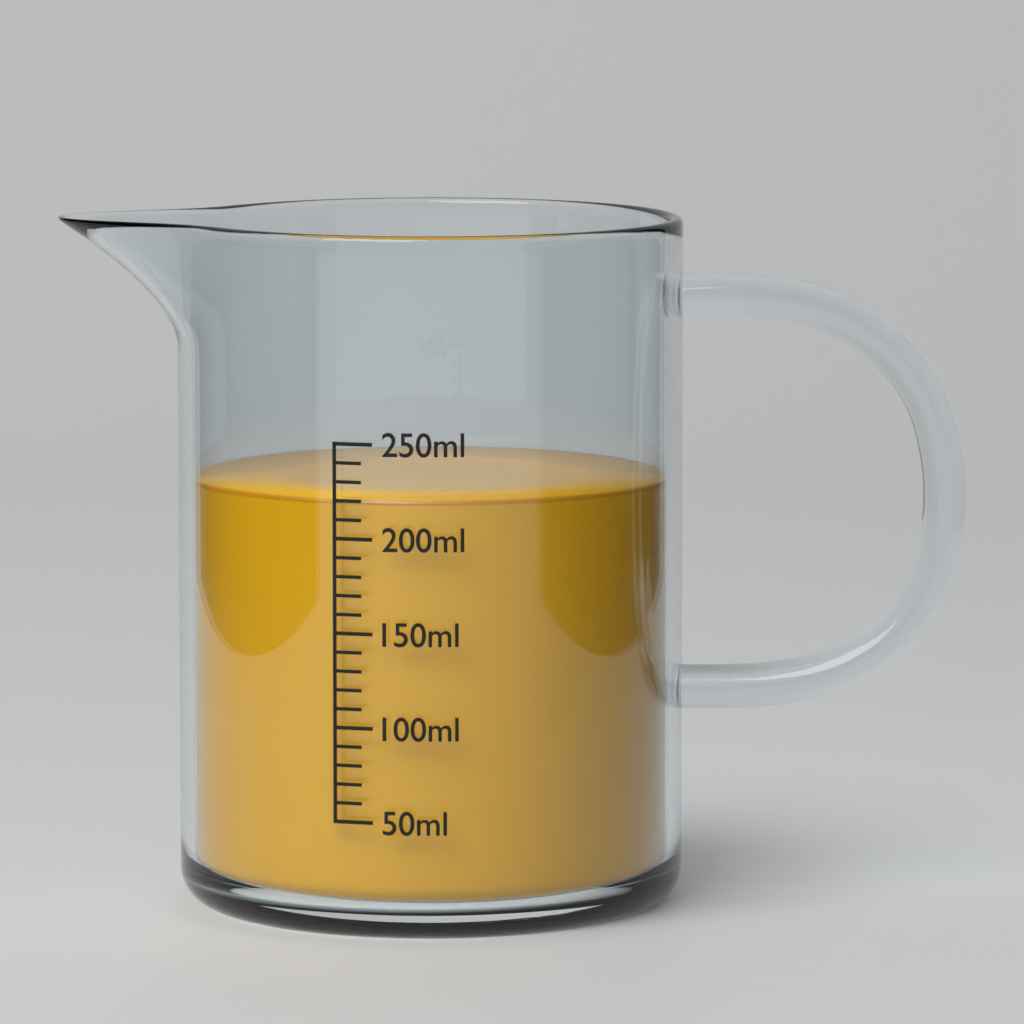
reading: 220 ml
